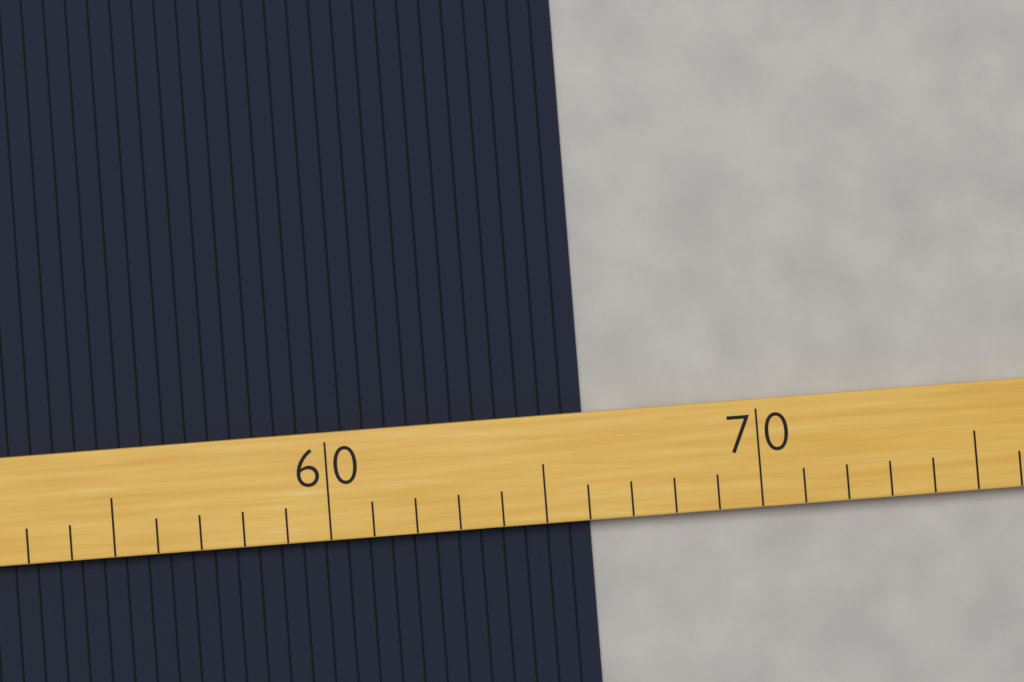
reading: 66 (no unit)
